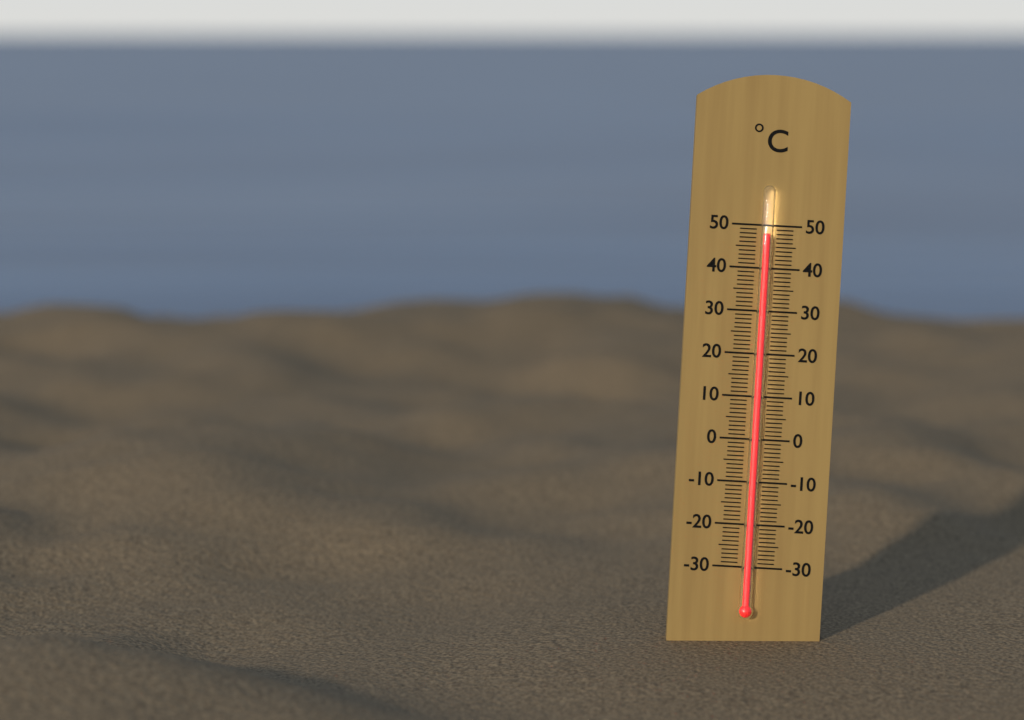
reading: 48 °C
